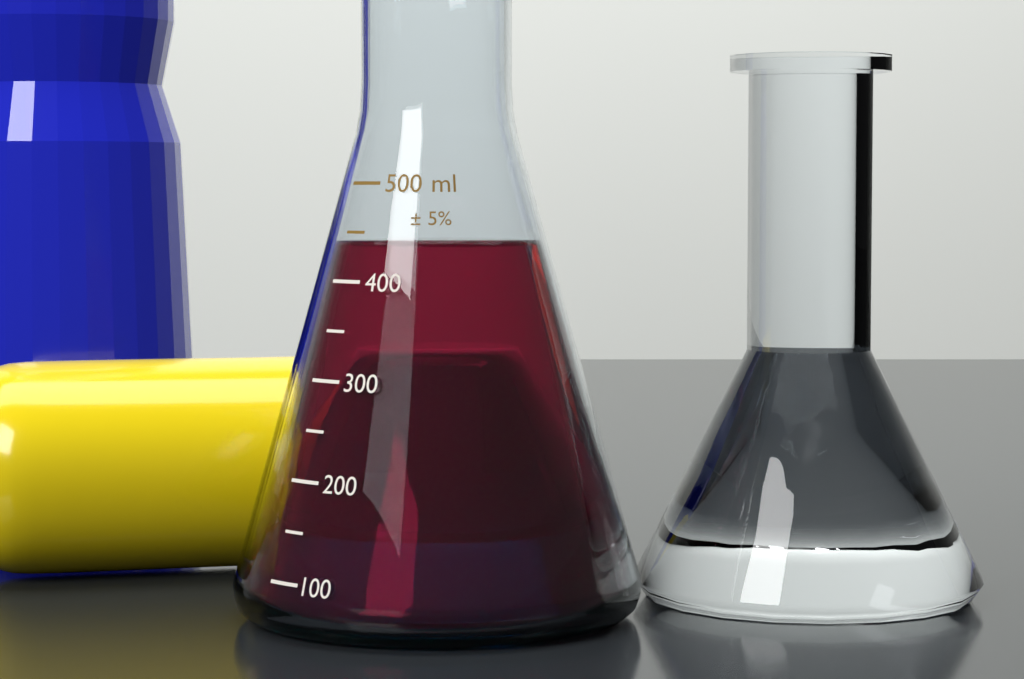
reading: 440 ml
